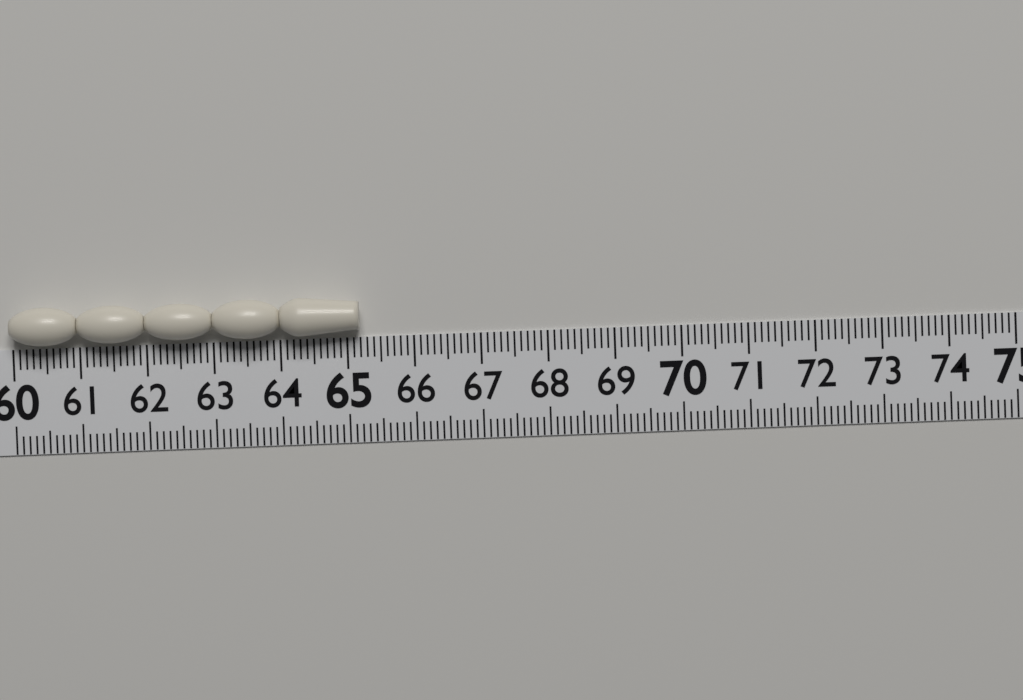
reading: 65.2 (no unit)
